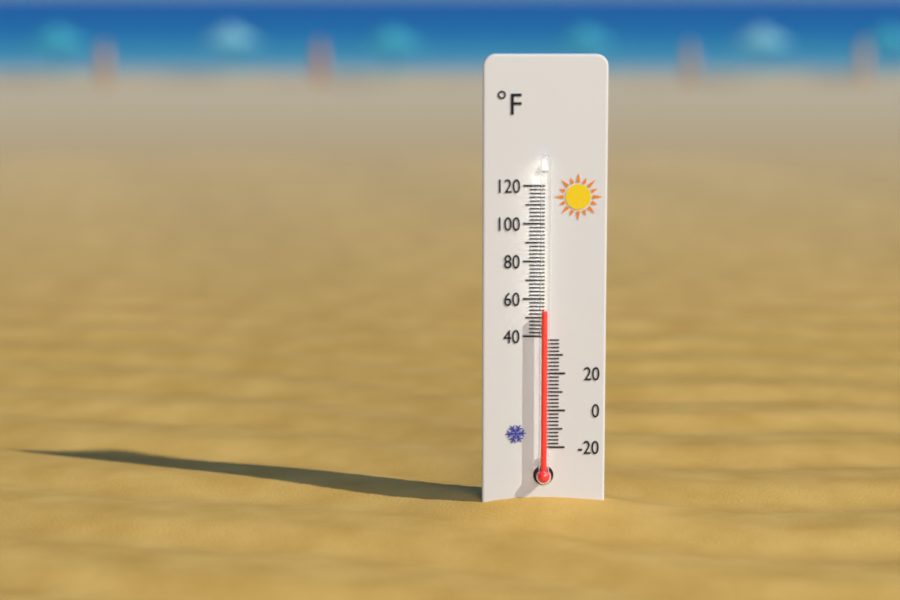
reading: 54 °F
